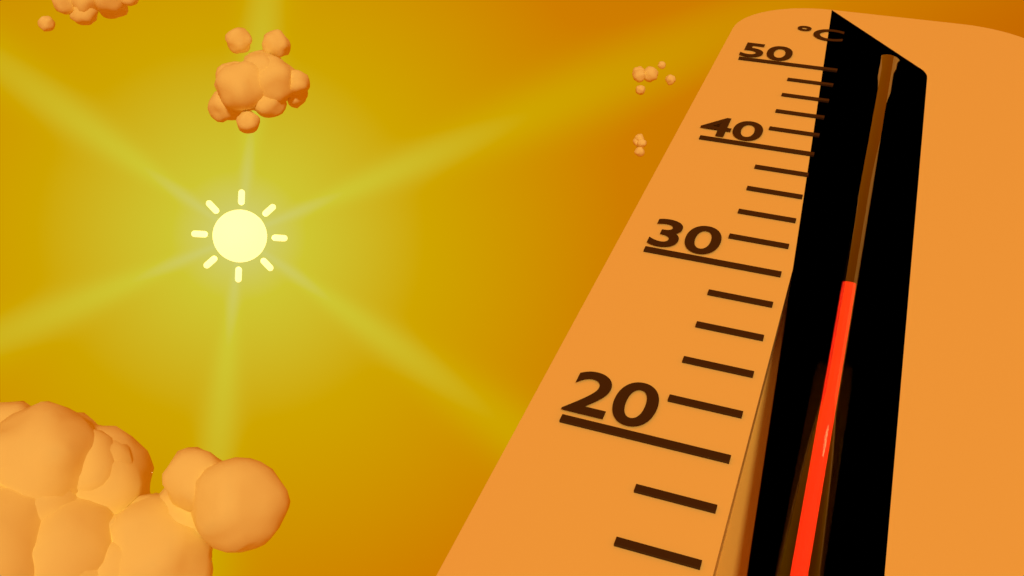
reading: 30 °C
